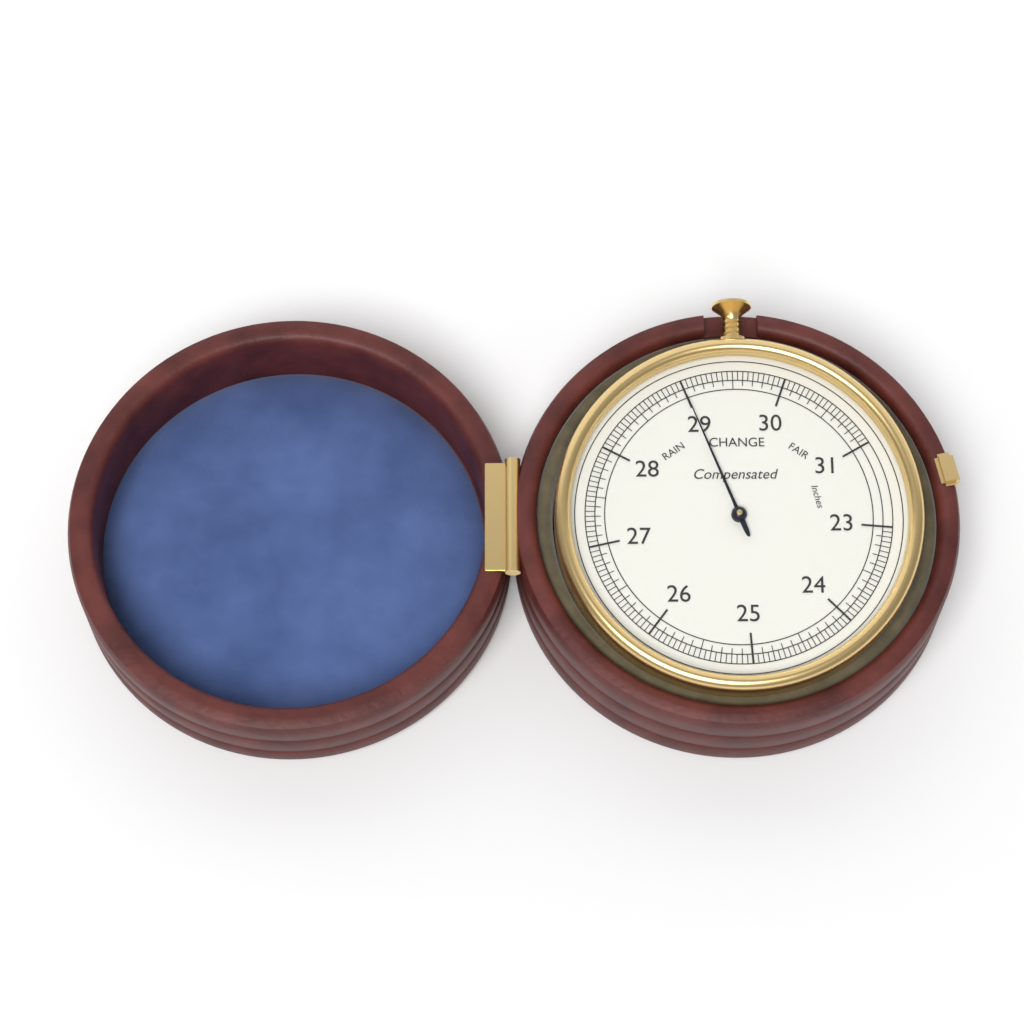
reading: 29.00 inches
